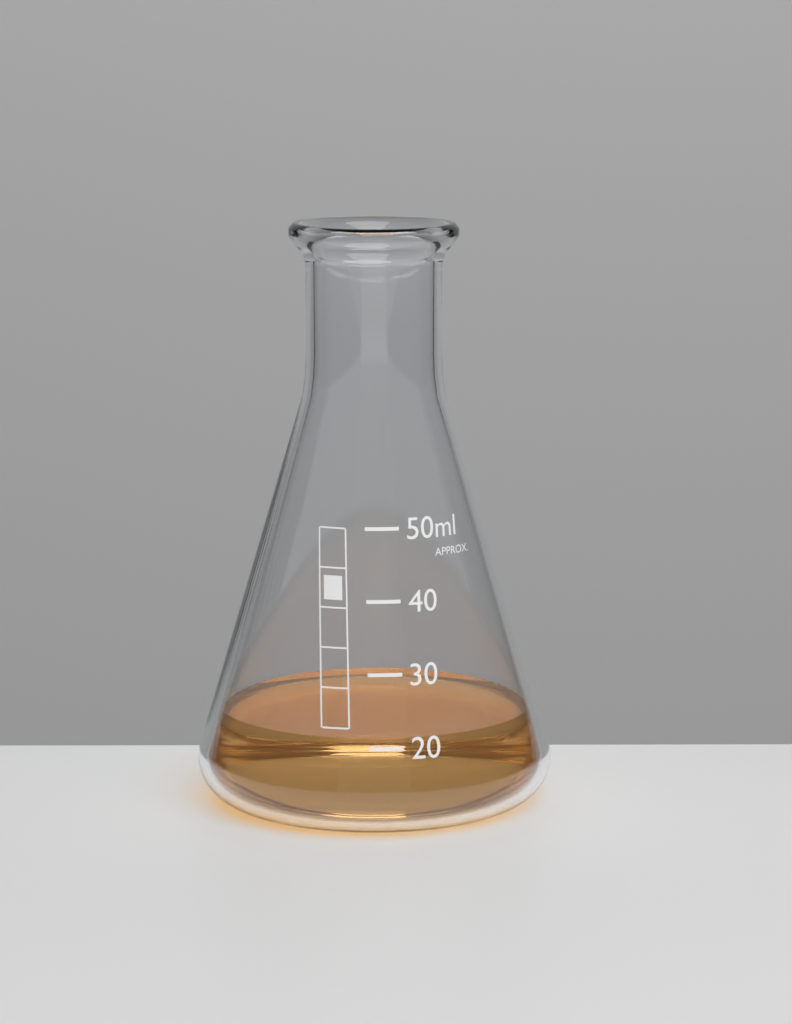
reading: 21 ml
